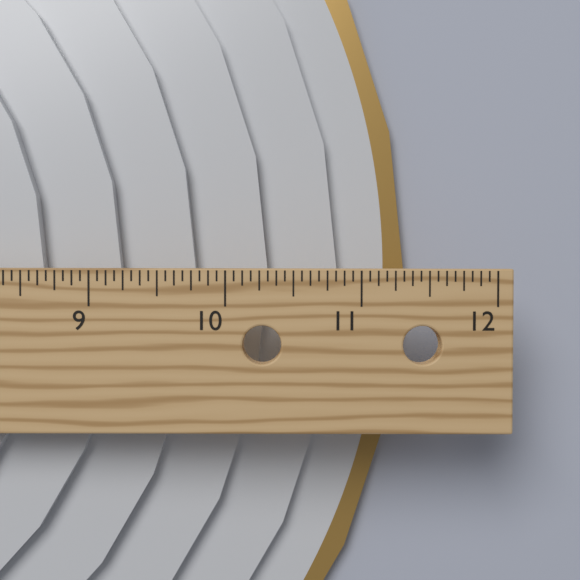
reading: 11.4375 in
